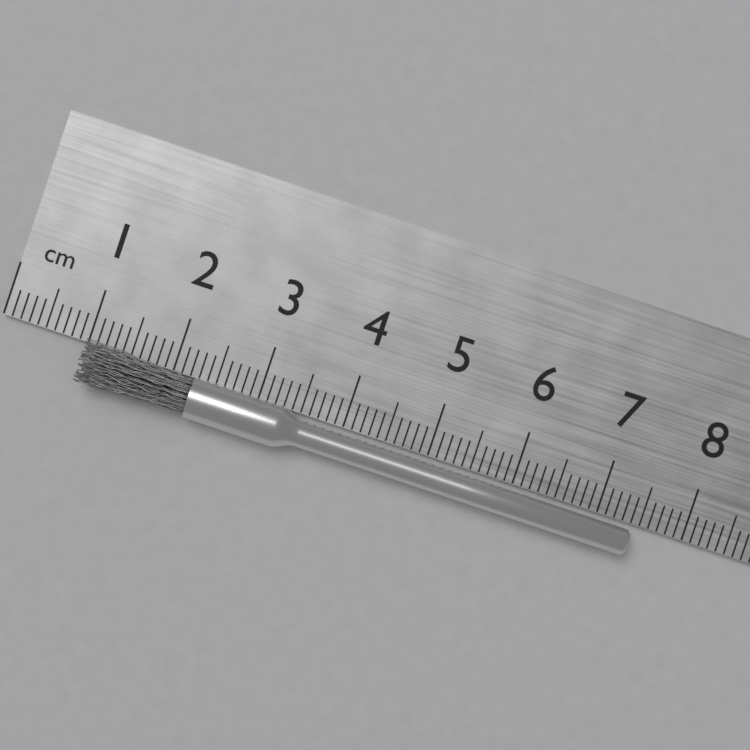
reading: 7.4 cm
